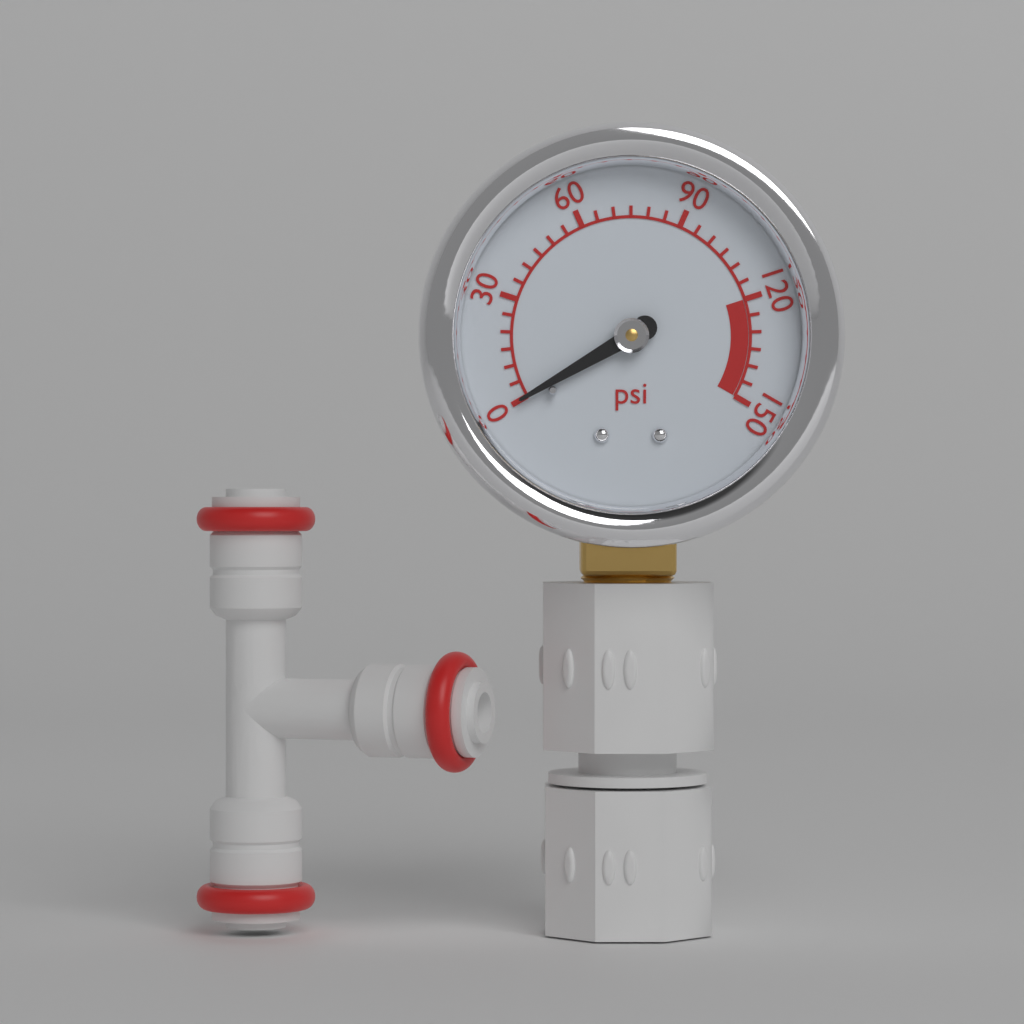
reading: 0 psi
